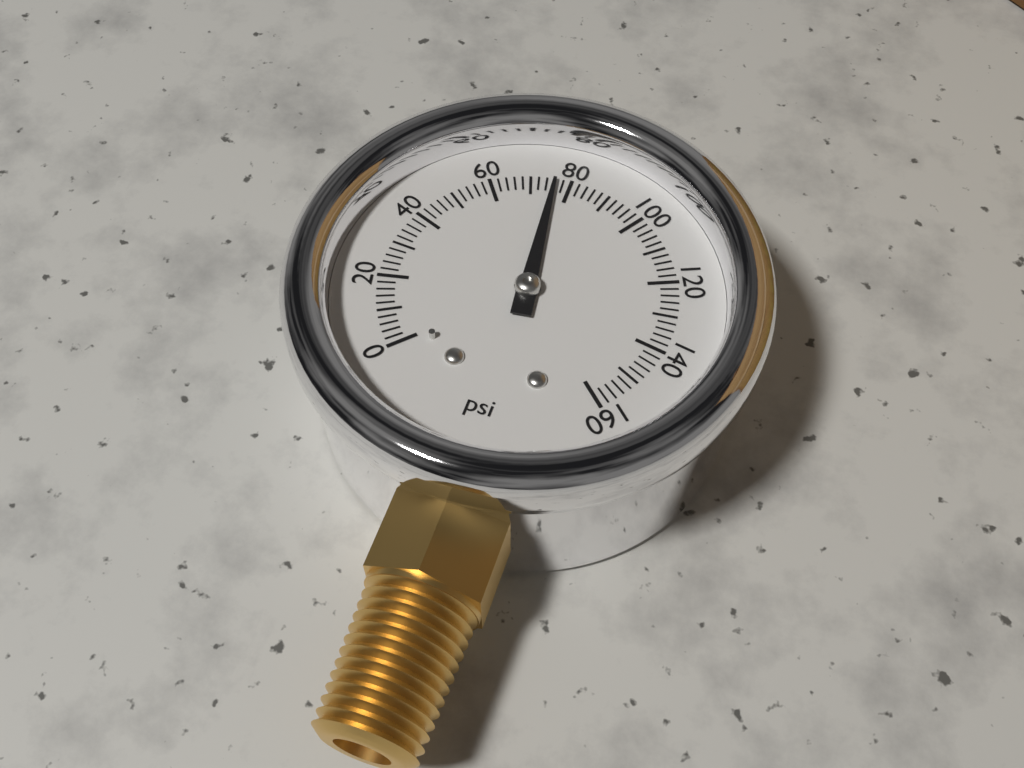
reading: 76 psi
